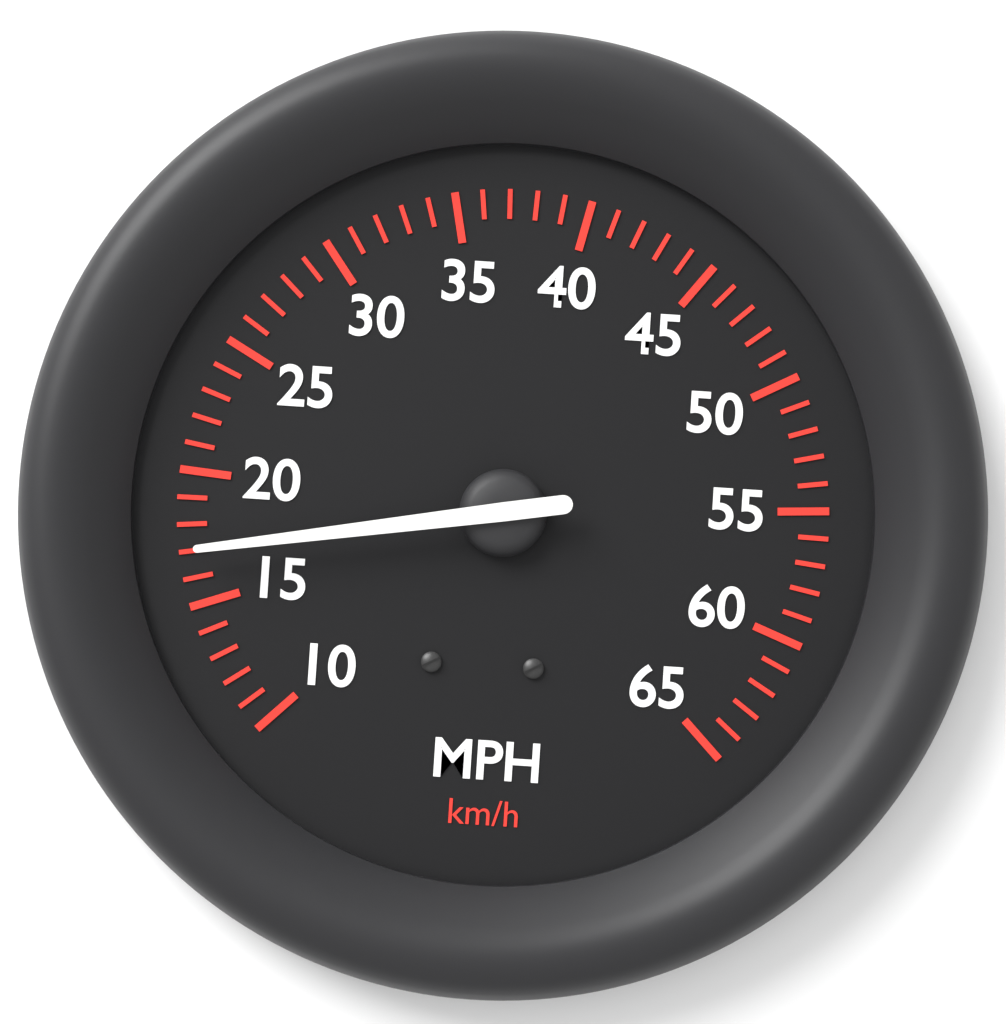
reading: 17 mph
